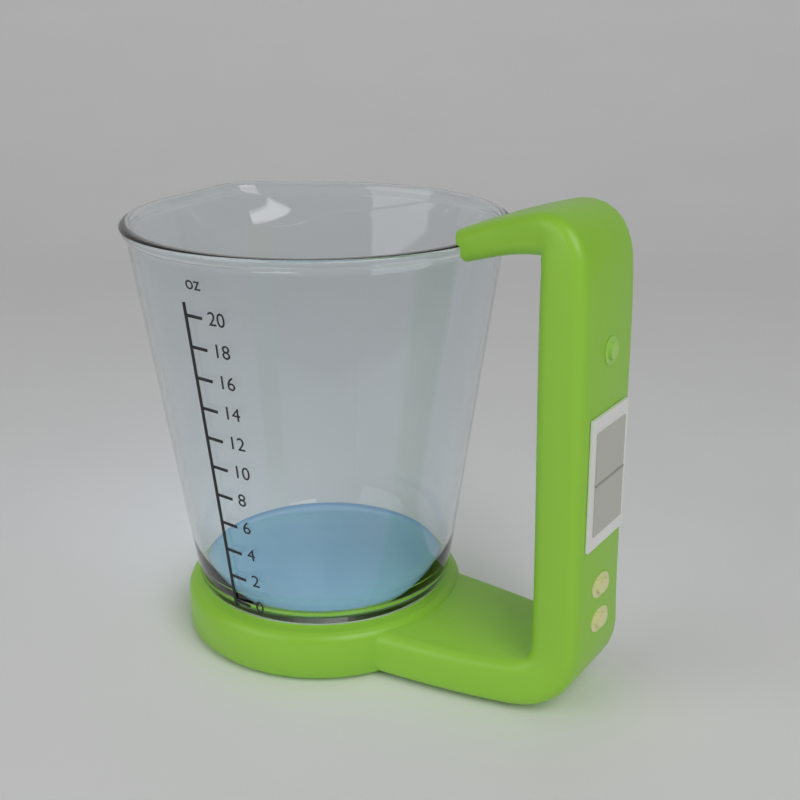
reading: 0 oz
